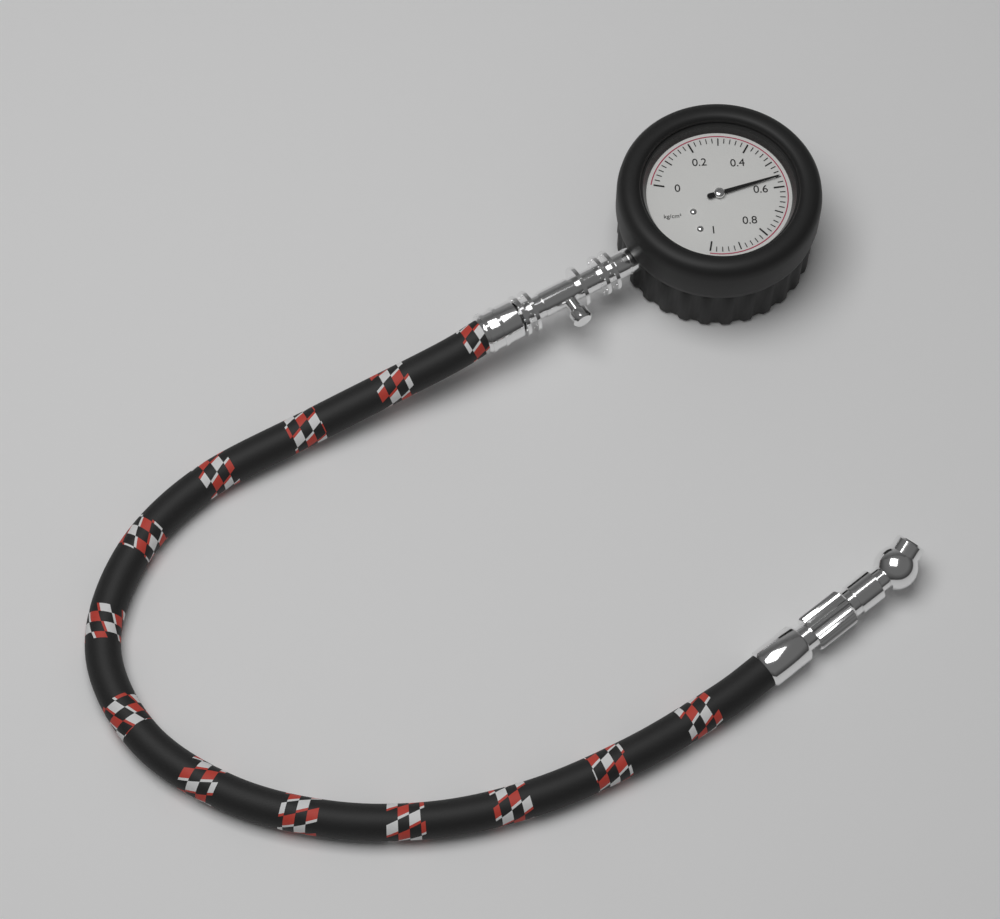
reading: 0.56 kg/cm²
